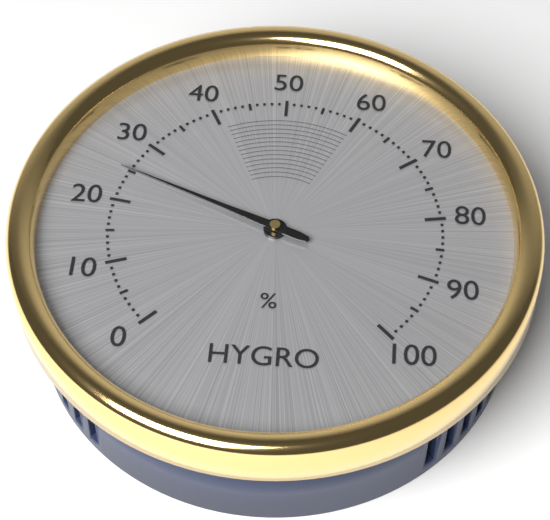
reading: 25 %
